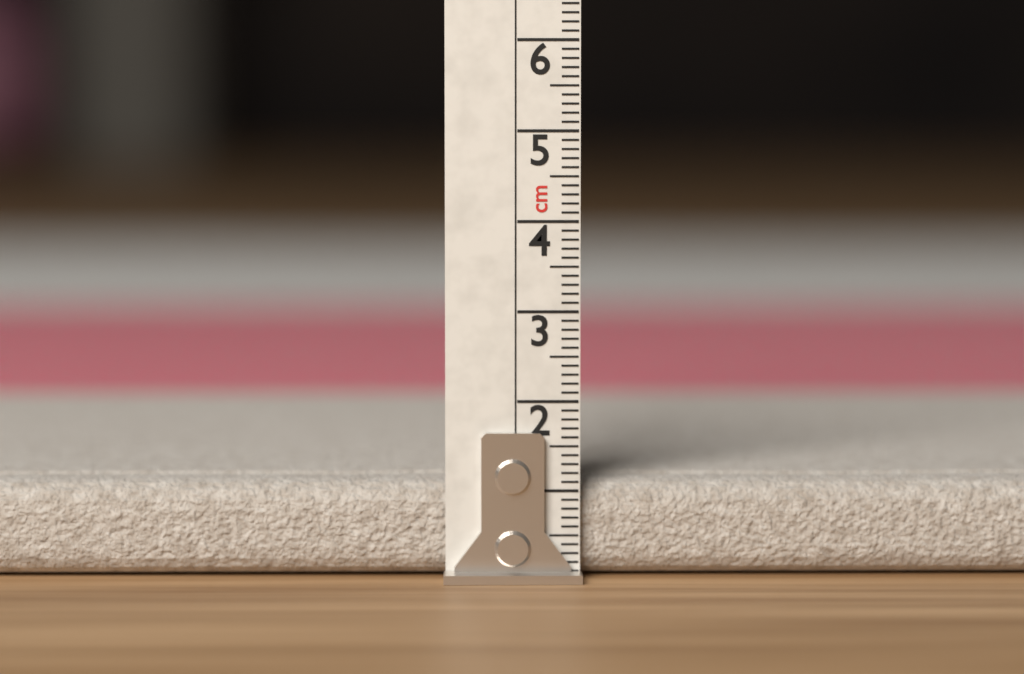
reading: 1.1 cm
